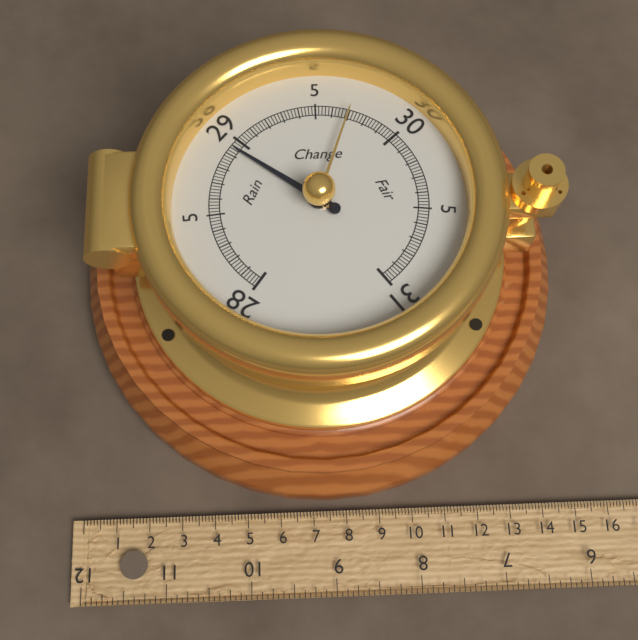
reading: 28.94 inHg
